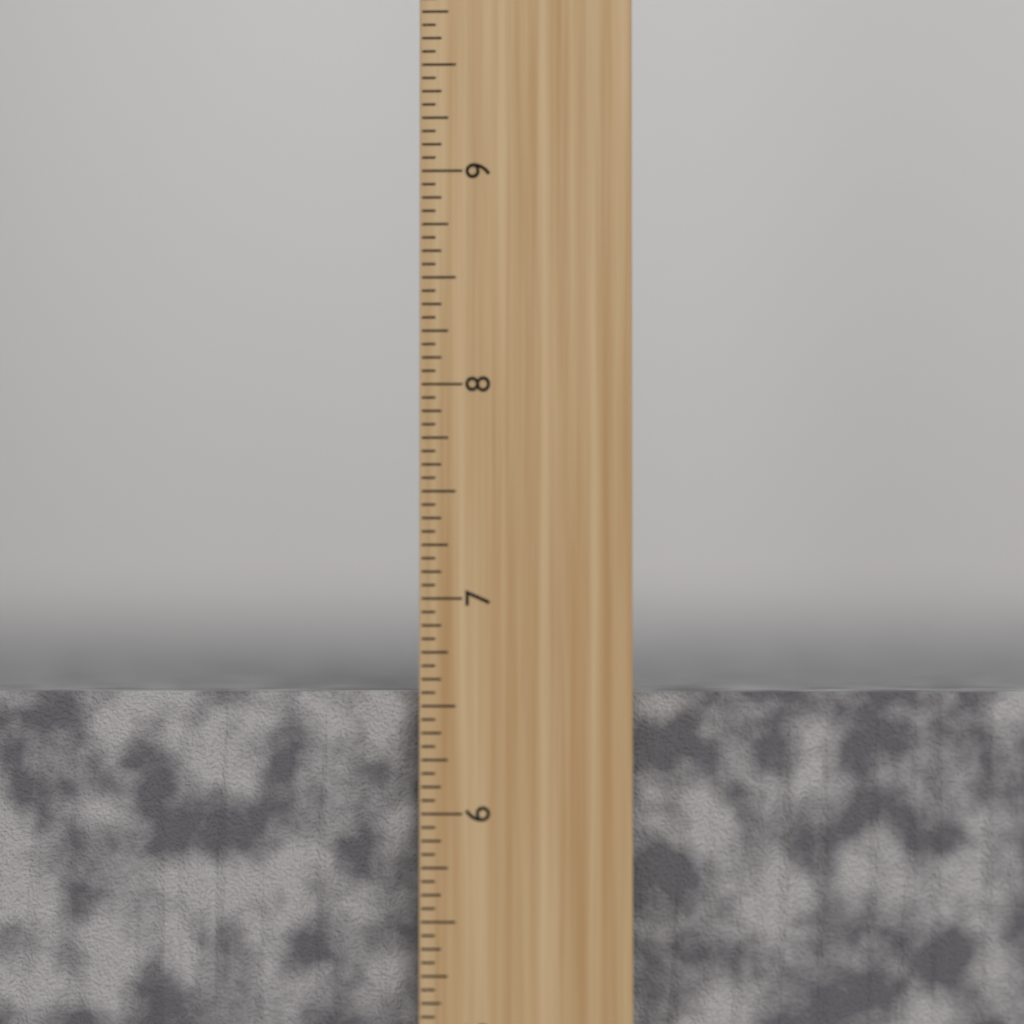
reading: 6.5625 inch
